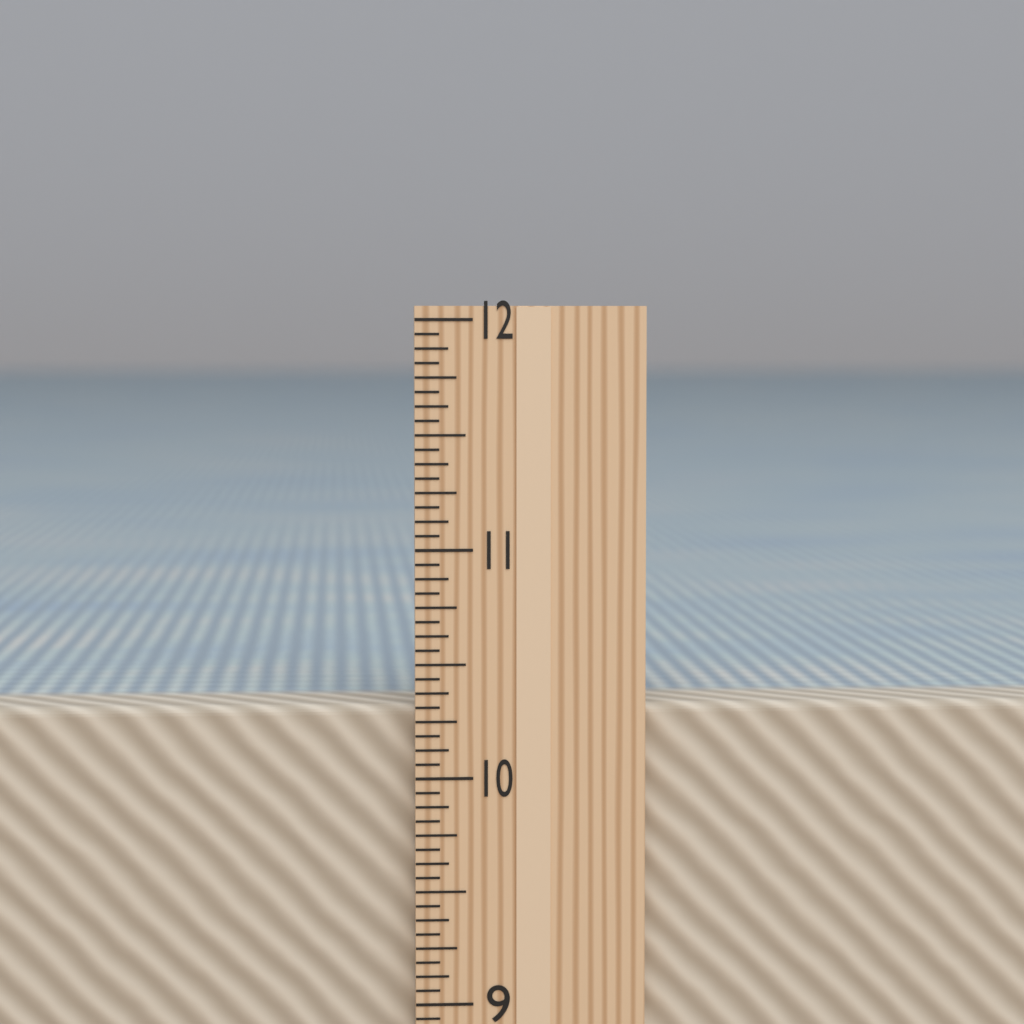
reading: 10.3125 in
